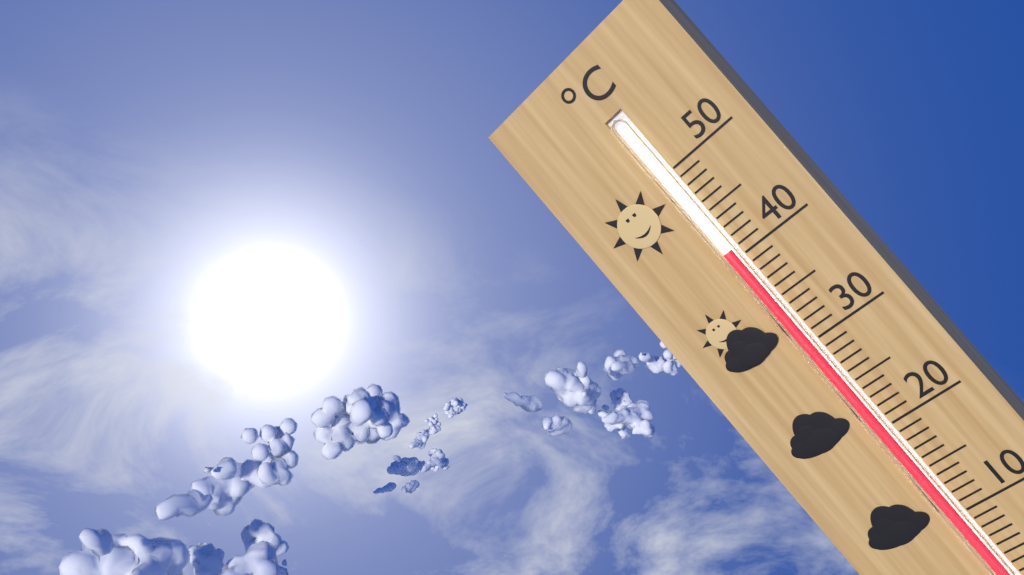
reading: 41 °C
